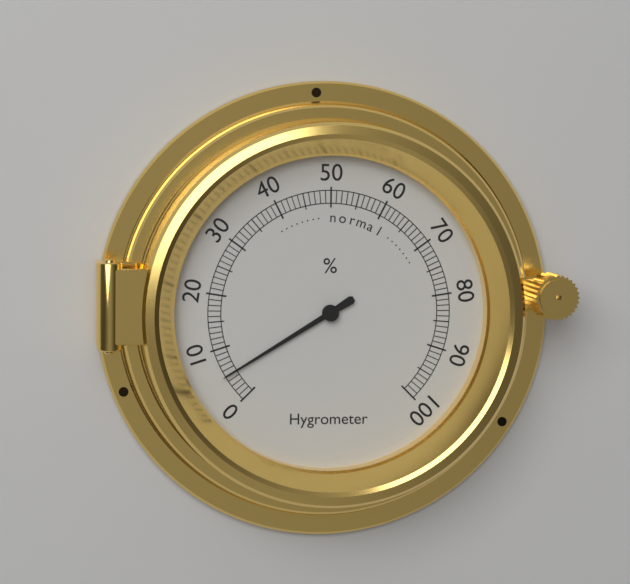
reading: 5 %
